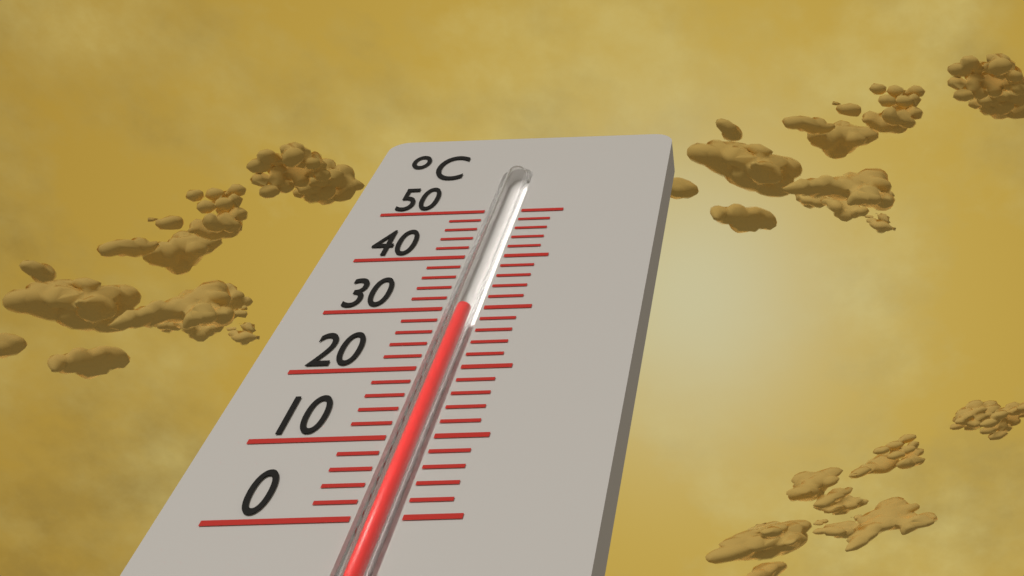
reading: 30 °C
